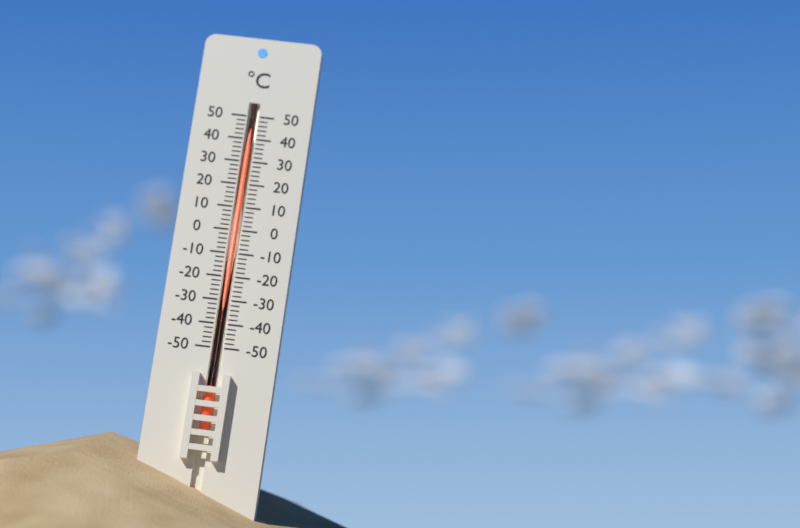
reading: 42 °C
